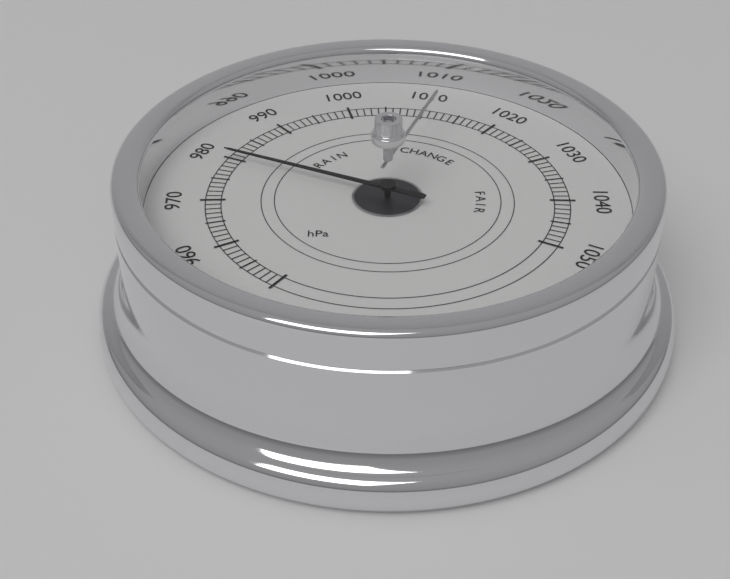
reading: 980 hPa
